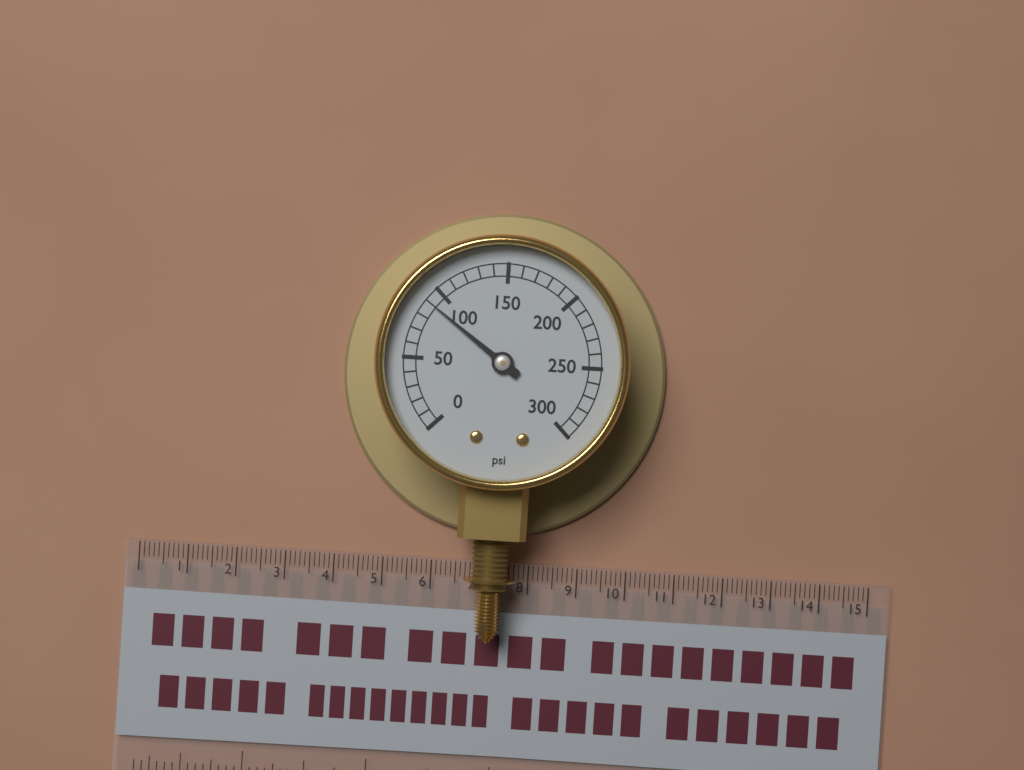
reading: 90 psi
